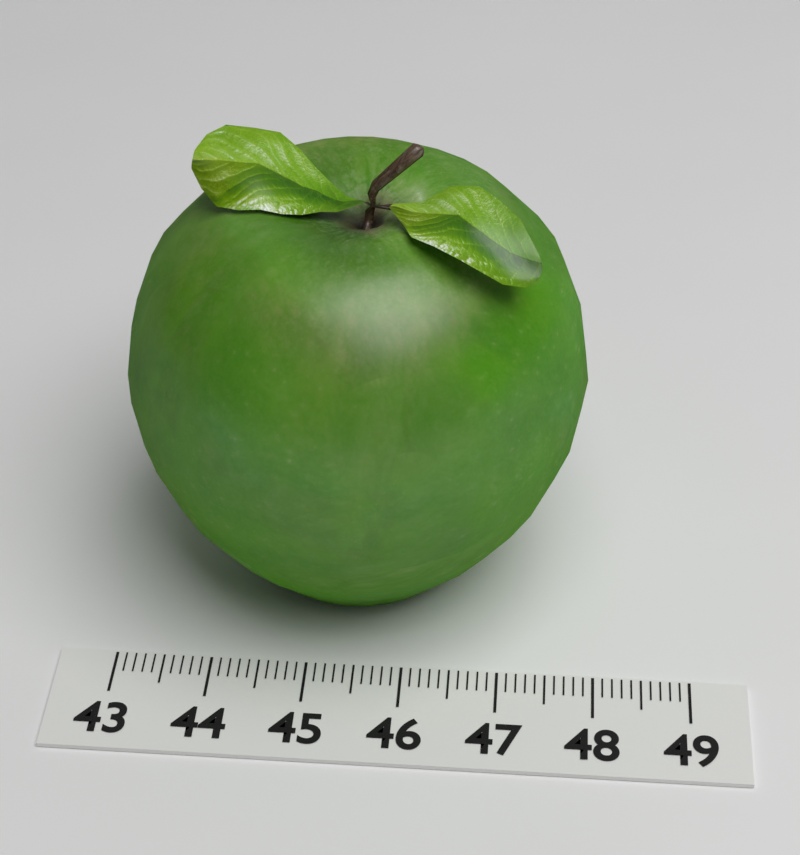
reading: 47.8 (no unit)
